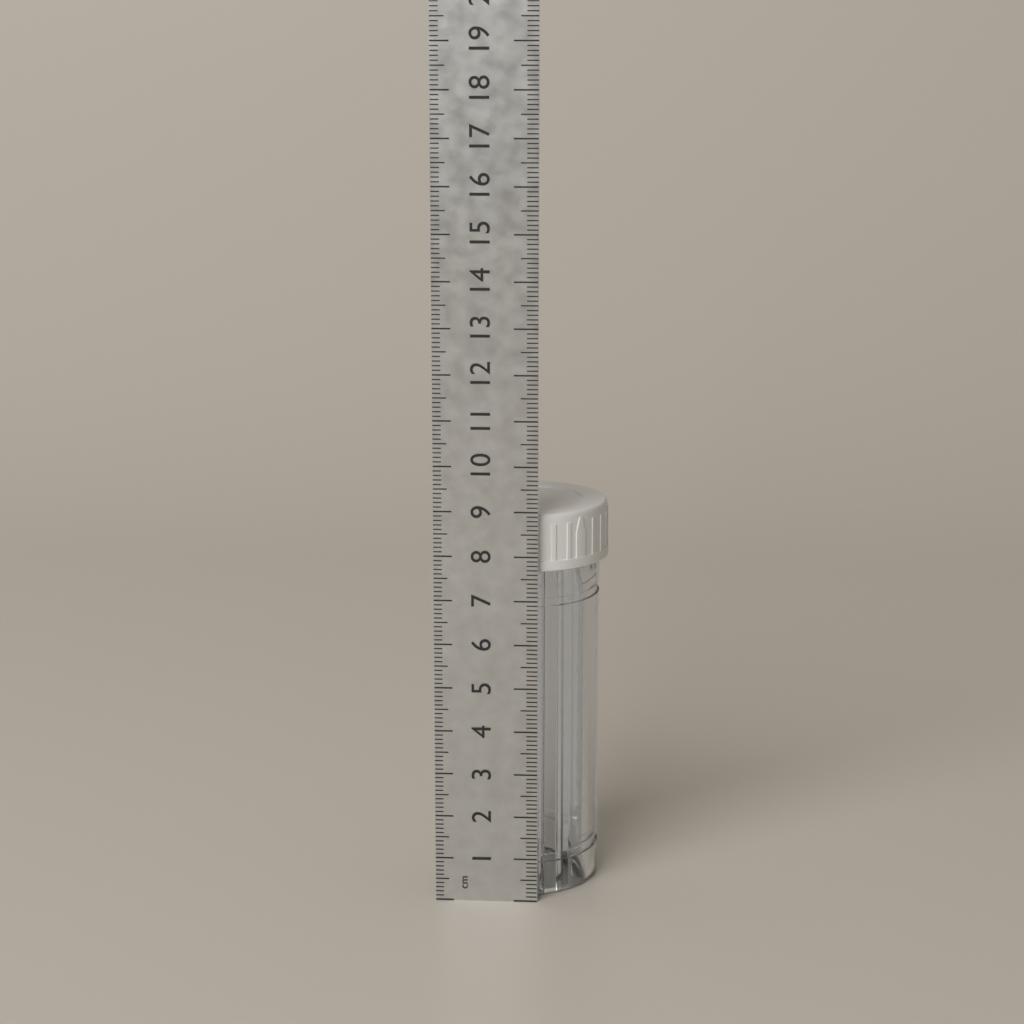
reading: 8.9 cm
